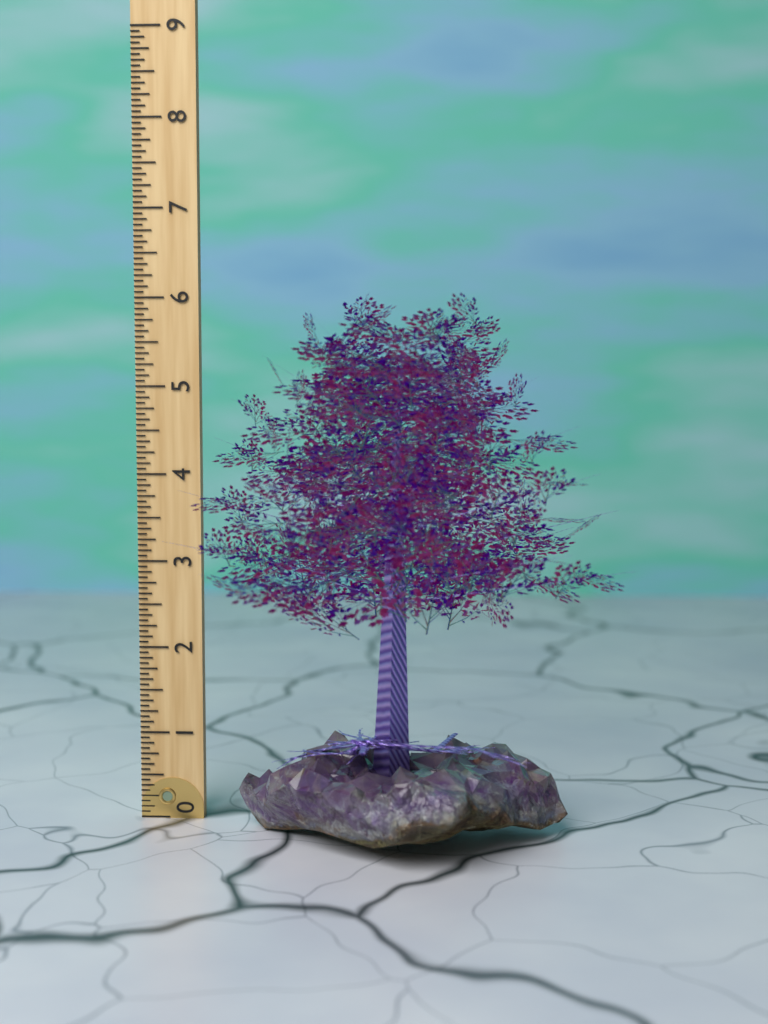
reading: 6.0000 (no unit)
